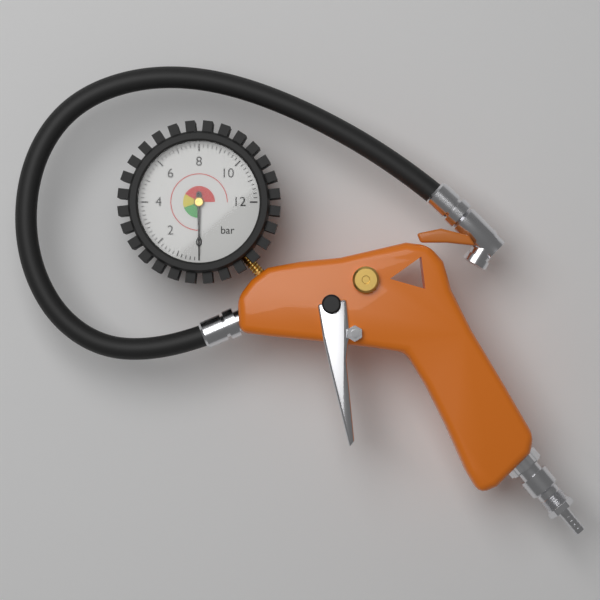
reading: 0.0 bar
